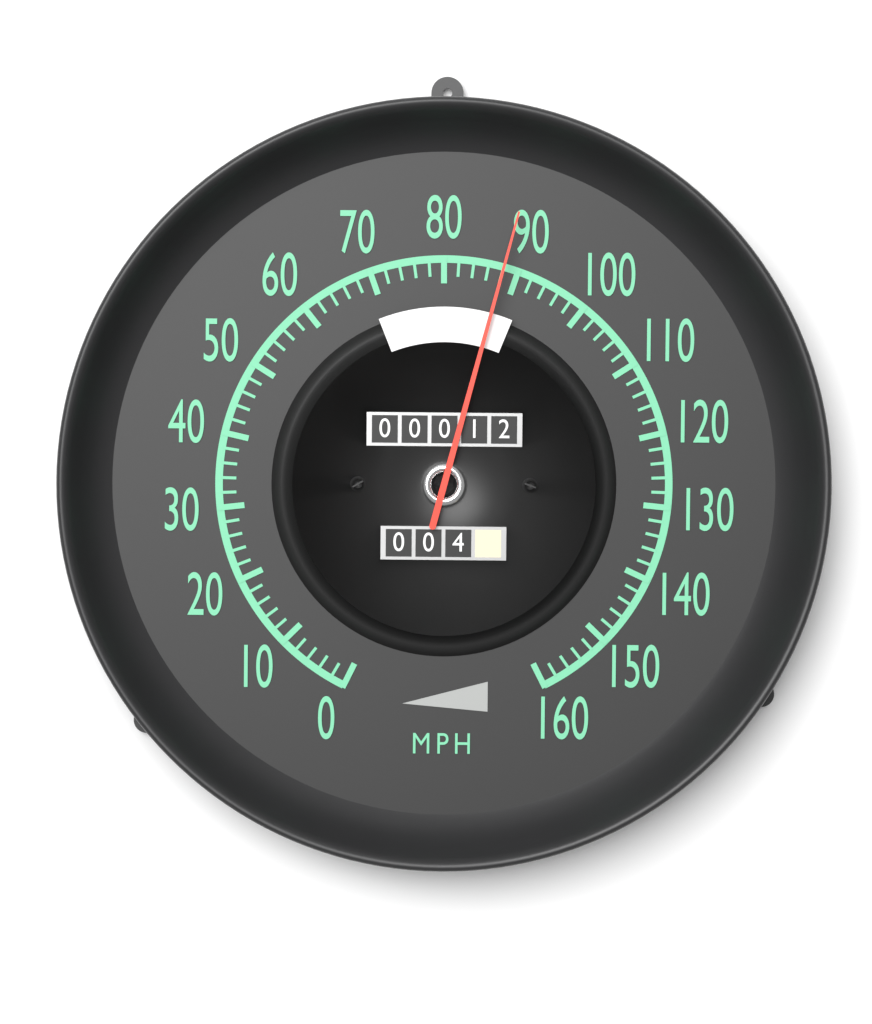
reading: 88 mph
